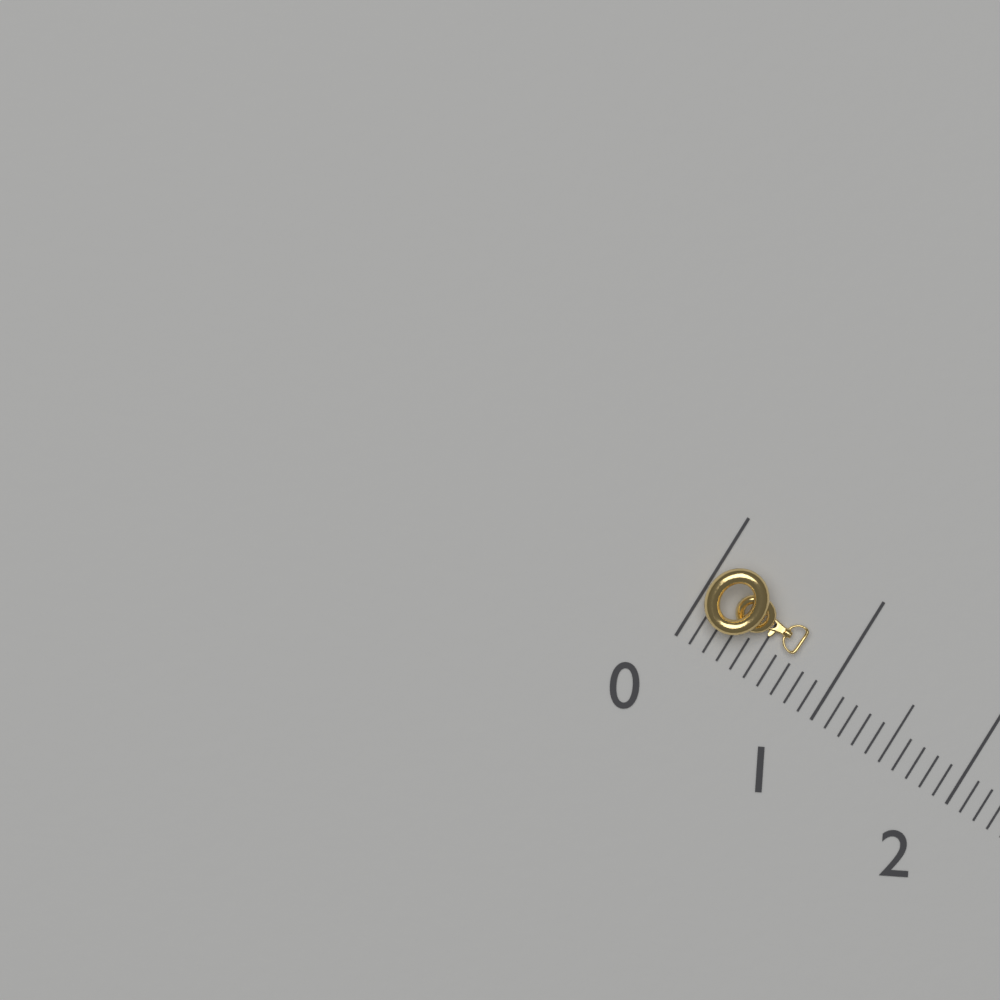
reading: 0.7 (no unit)
